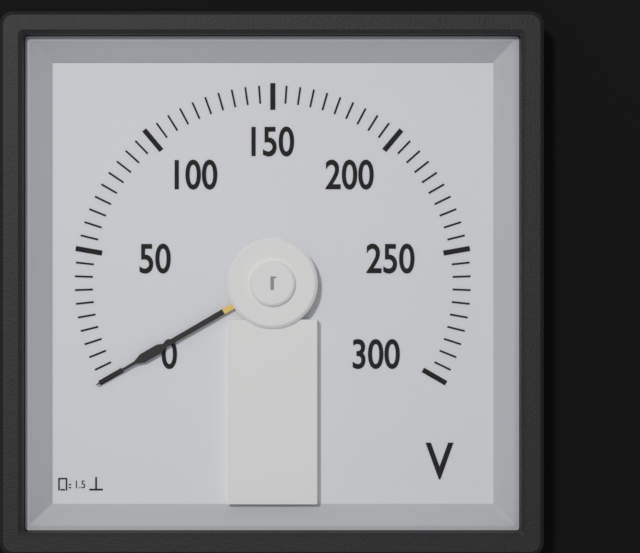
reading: 0 V
